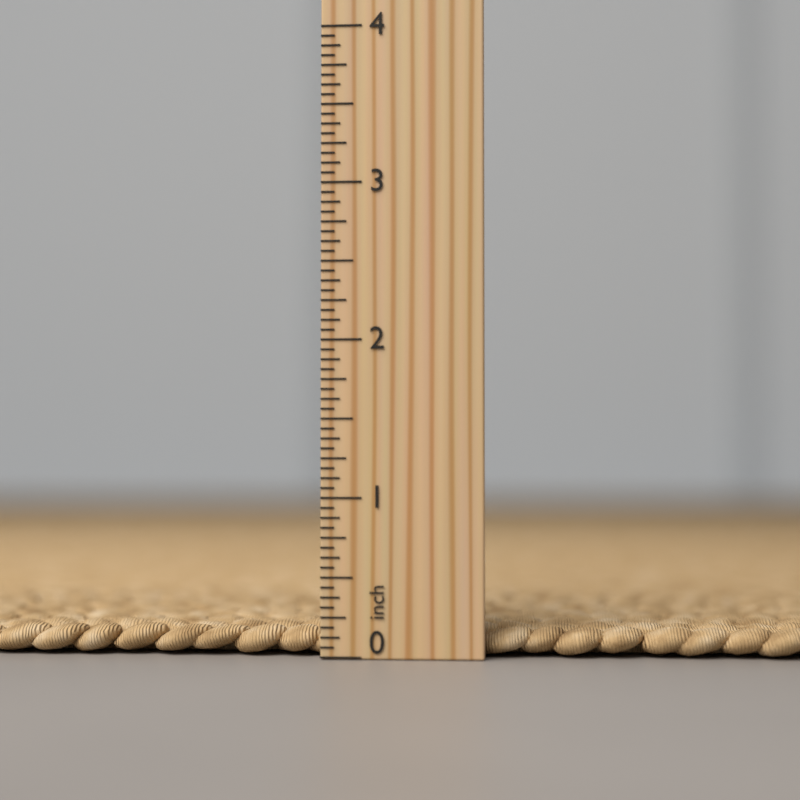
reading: 0.1875 inch
